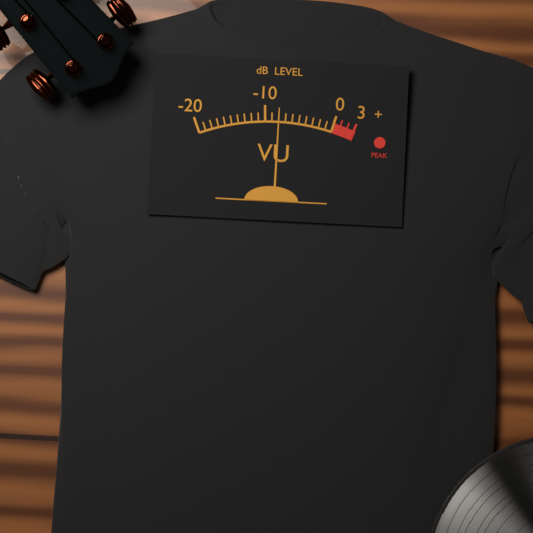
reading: -8 dB
